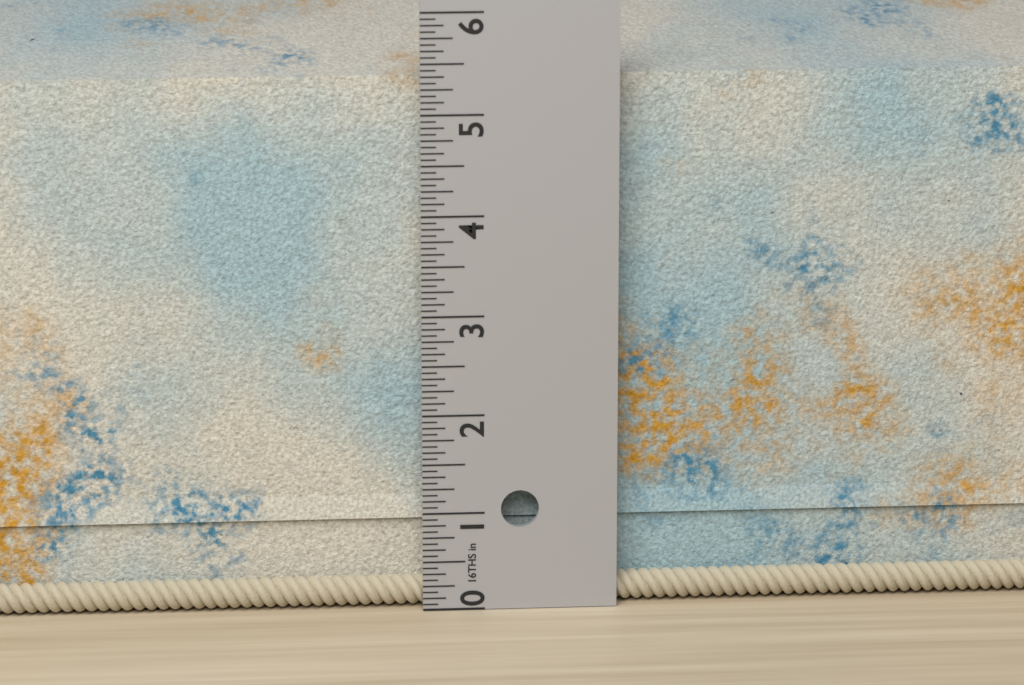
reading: 5.5000 in
